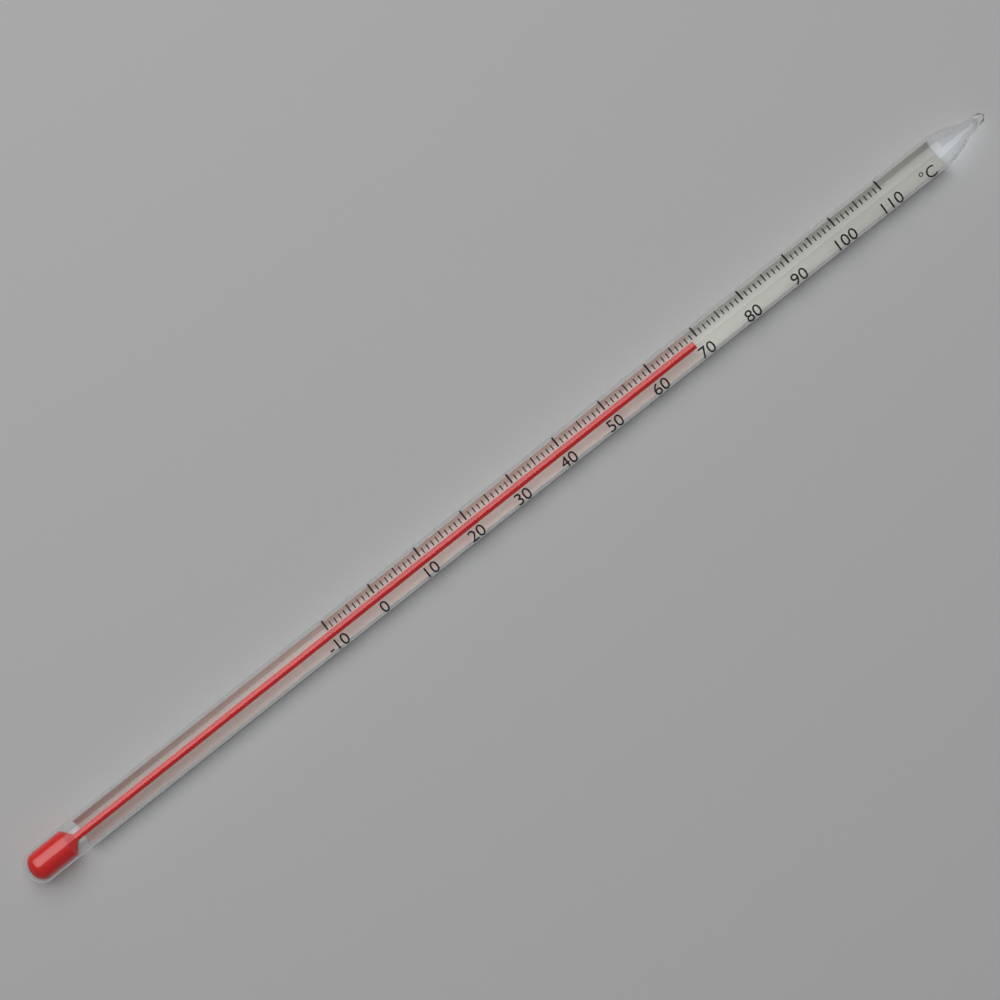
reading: 69 °C
